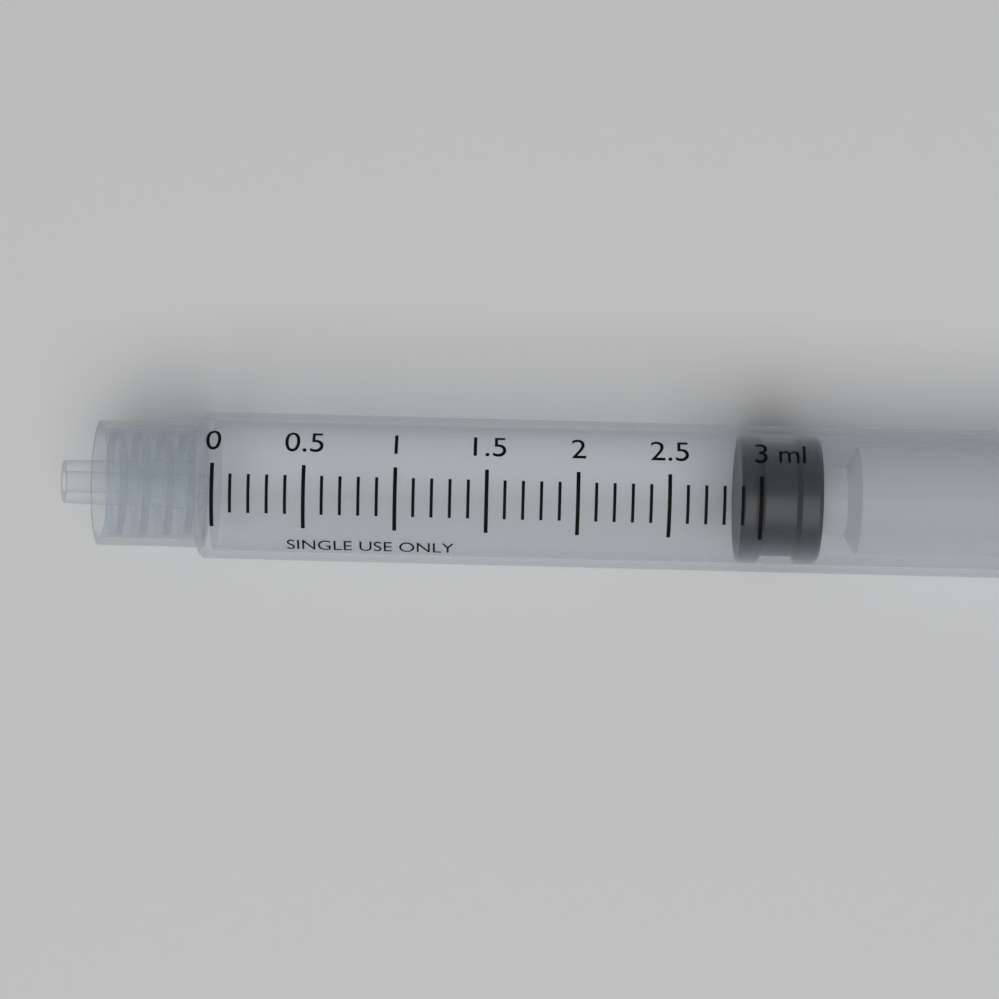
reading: 2.9 ml
